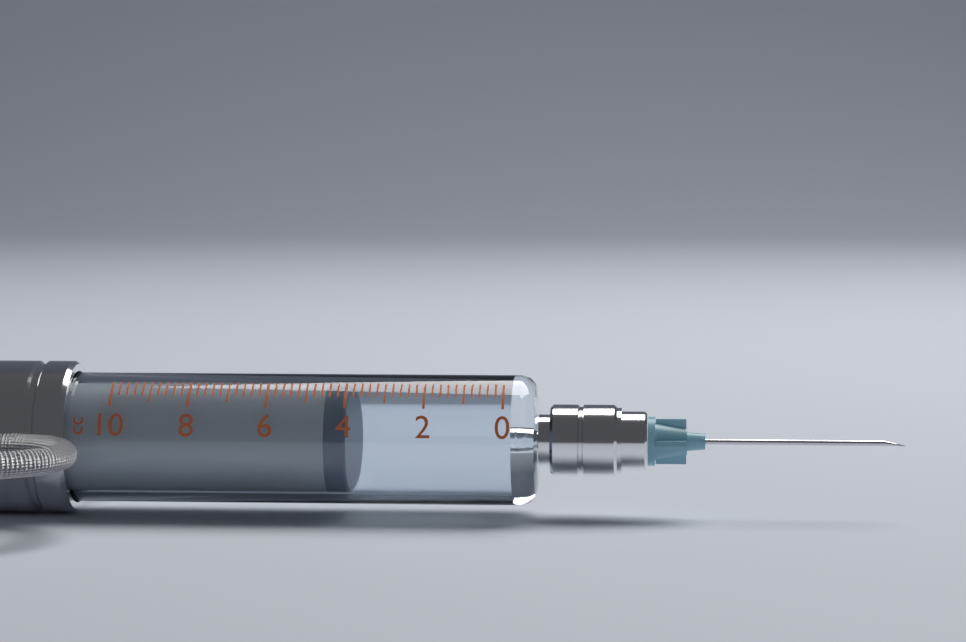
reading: 4.0 cc
